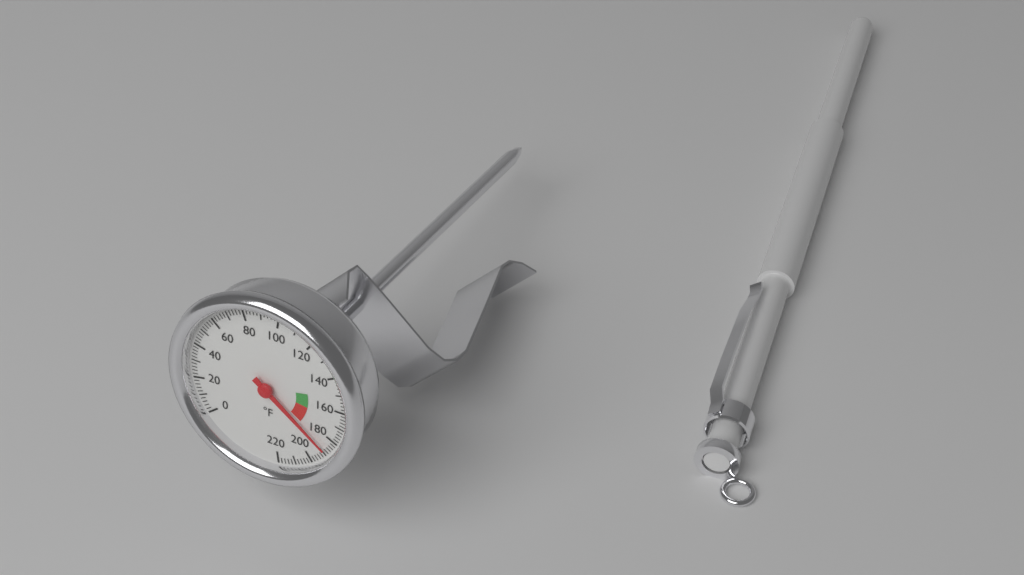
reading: 188 °F
